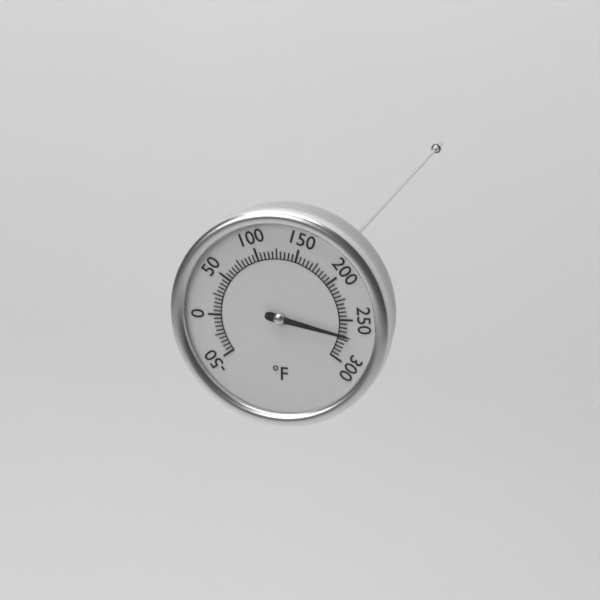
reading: 270 °F
